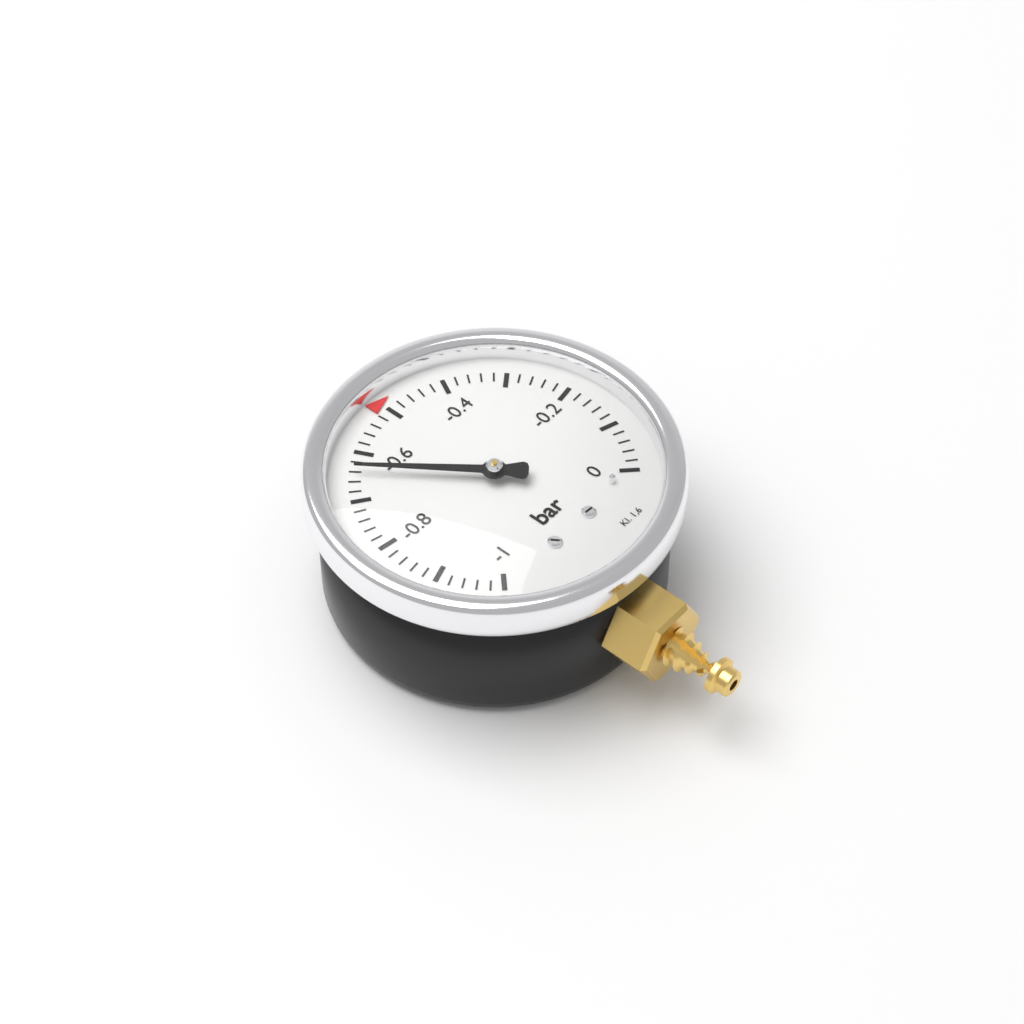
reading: -0.64 bar
